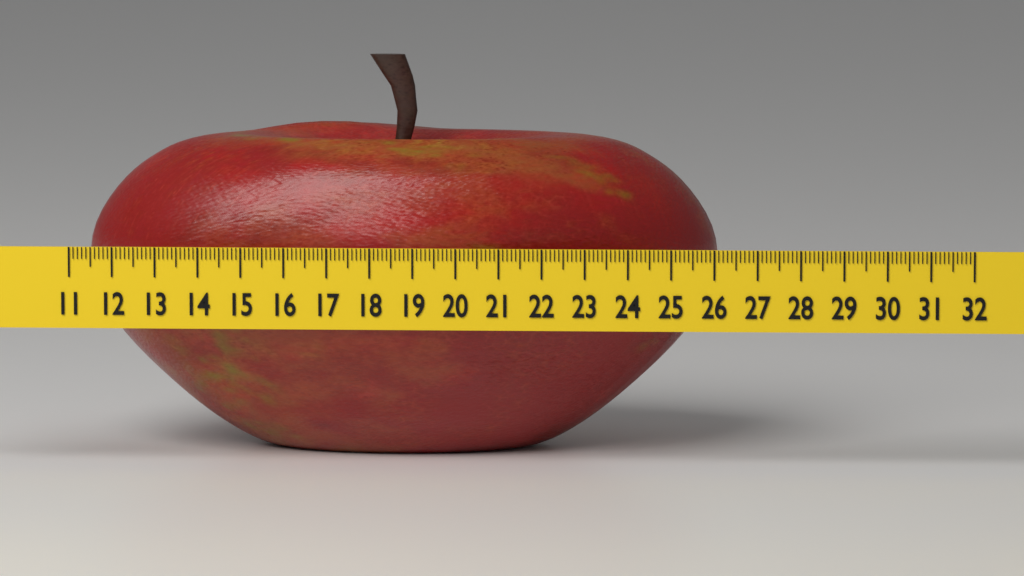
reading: 26.0 (no unit)
